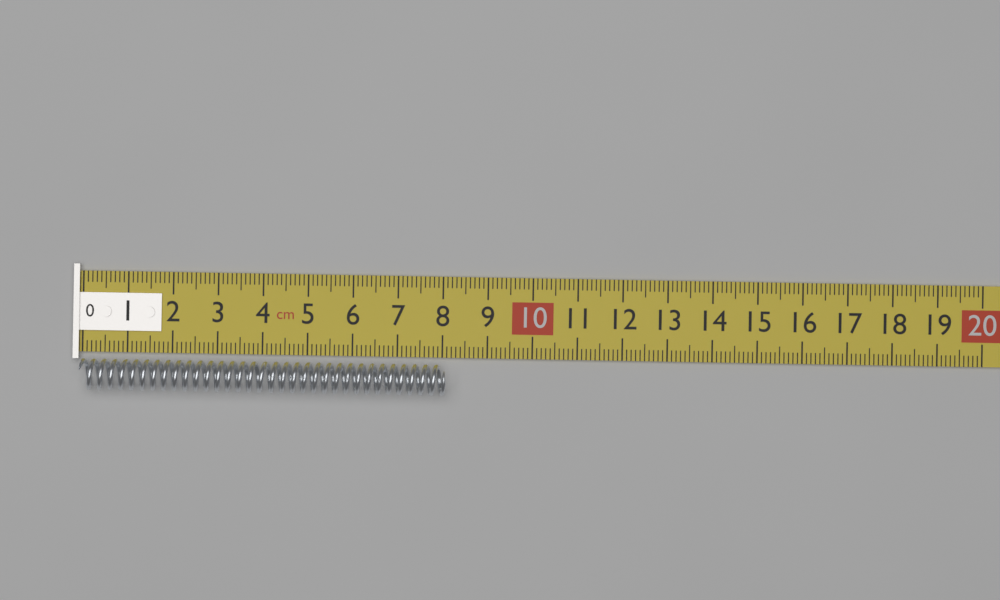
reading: 8.1 cm
